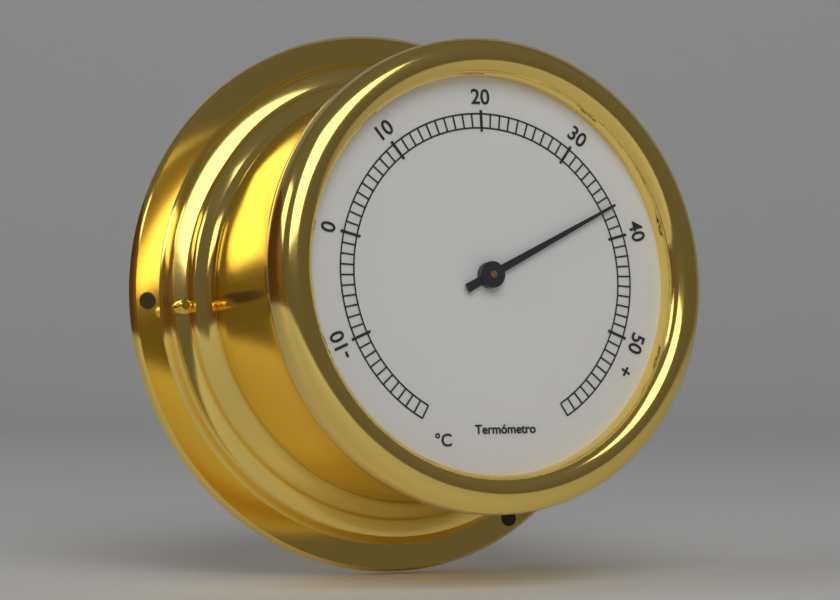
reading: 37 °C
